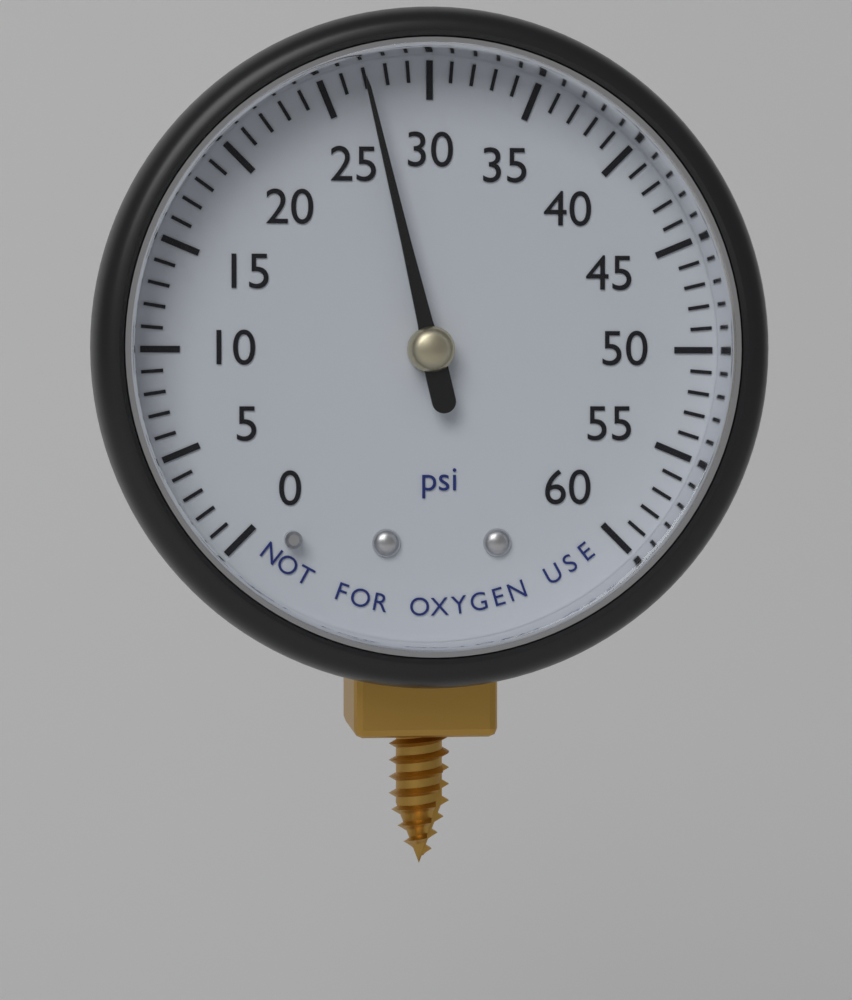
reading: 27 psi
